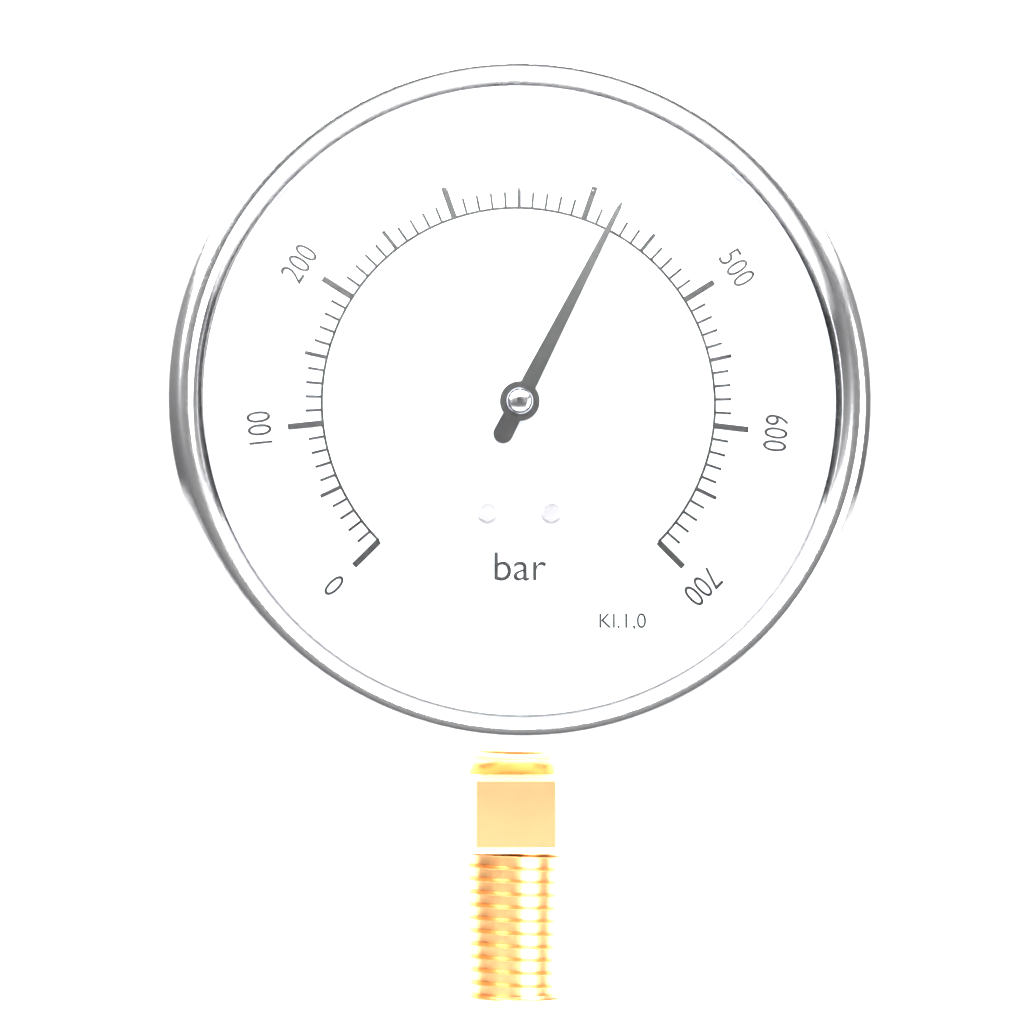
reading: 420 bar
